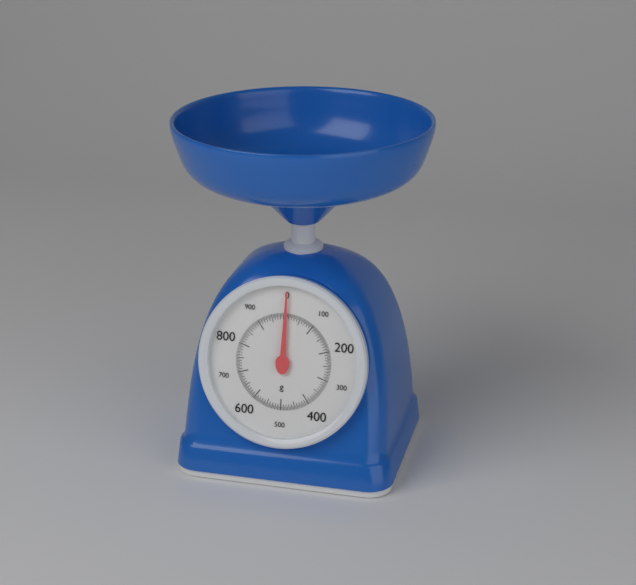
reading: 0 g
